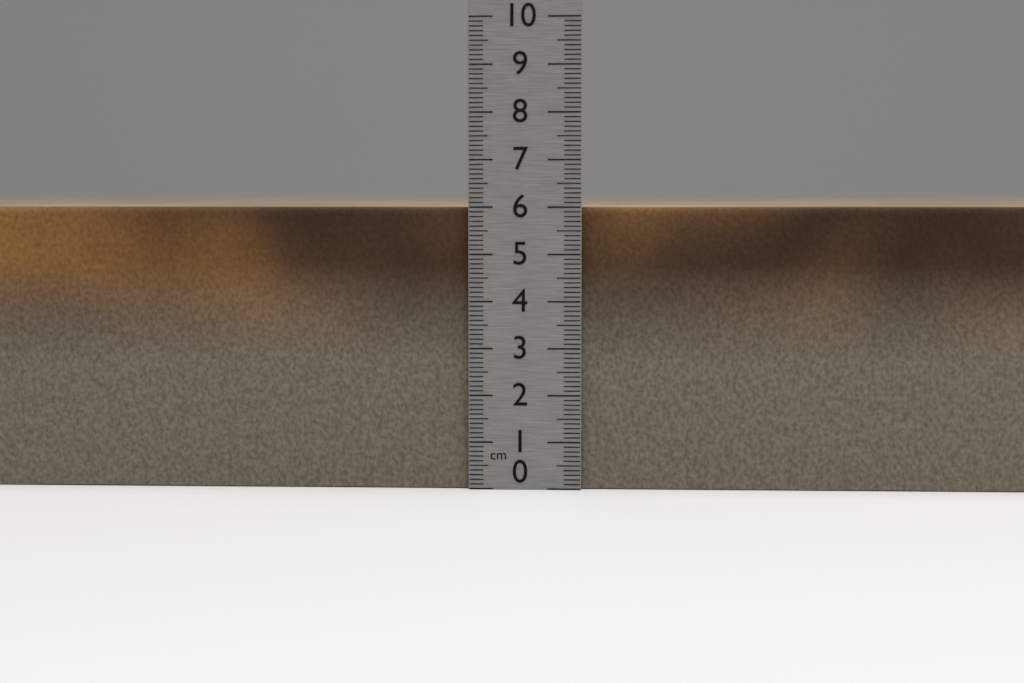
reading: 6.0 cm
